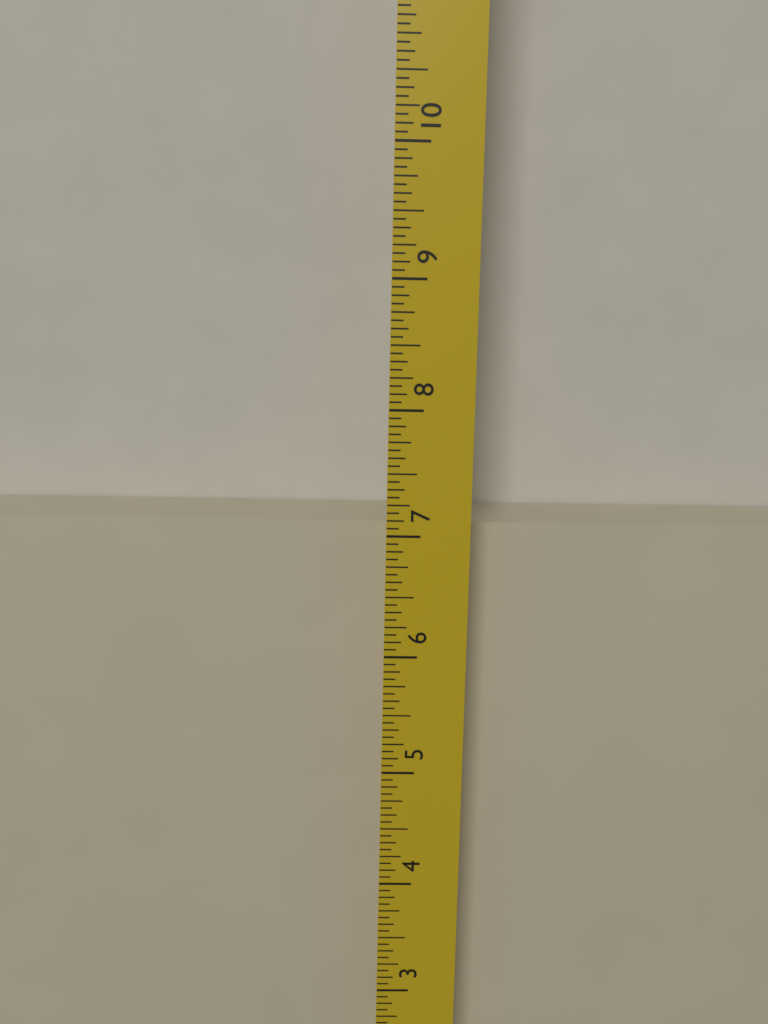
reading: 7.0000 in
